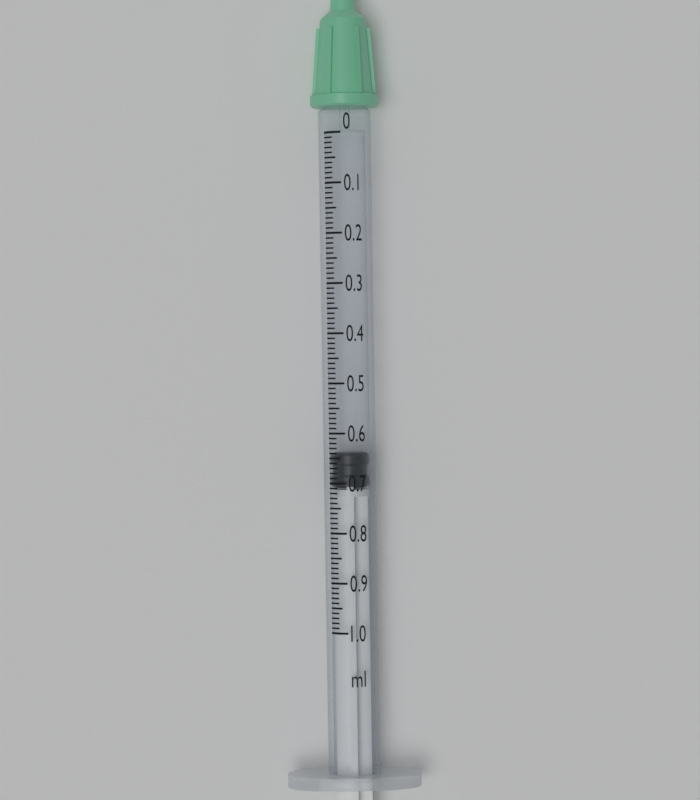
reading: 0.64 ml
